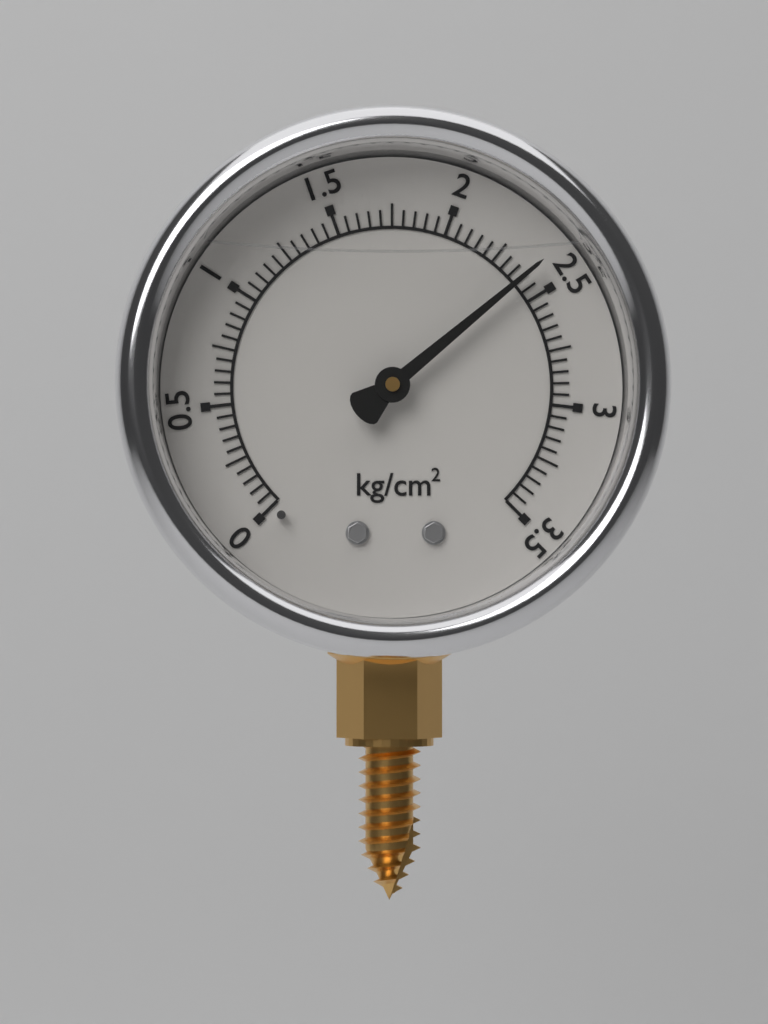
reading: 2.40 kg/cm²
